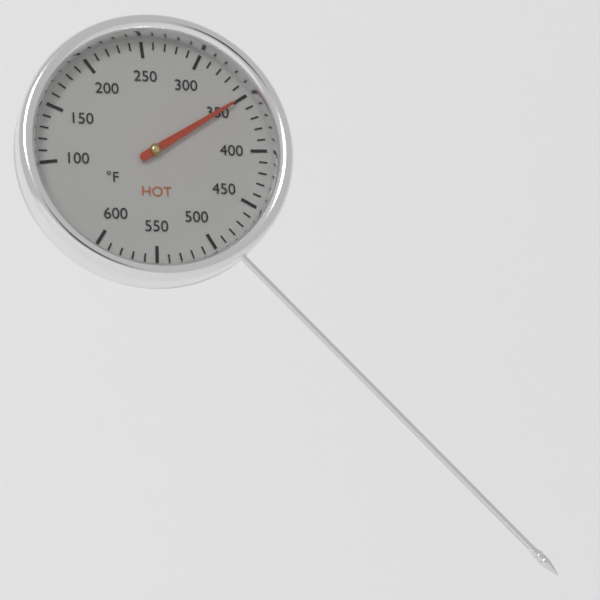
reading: 350 °F
